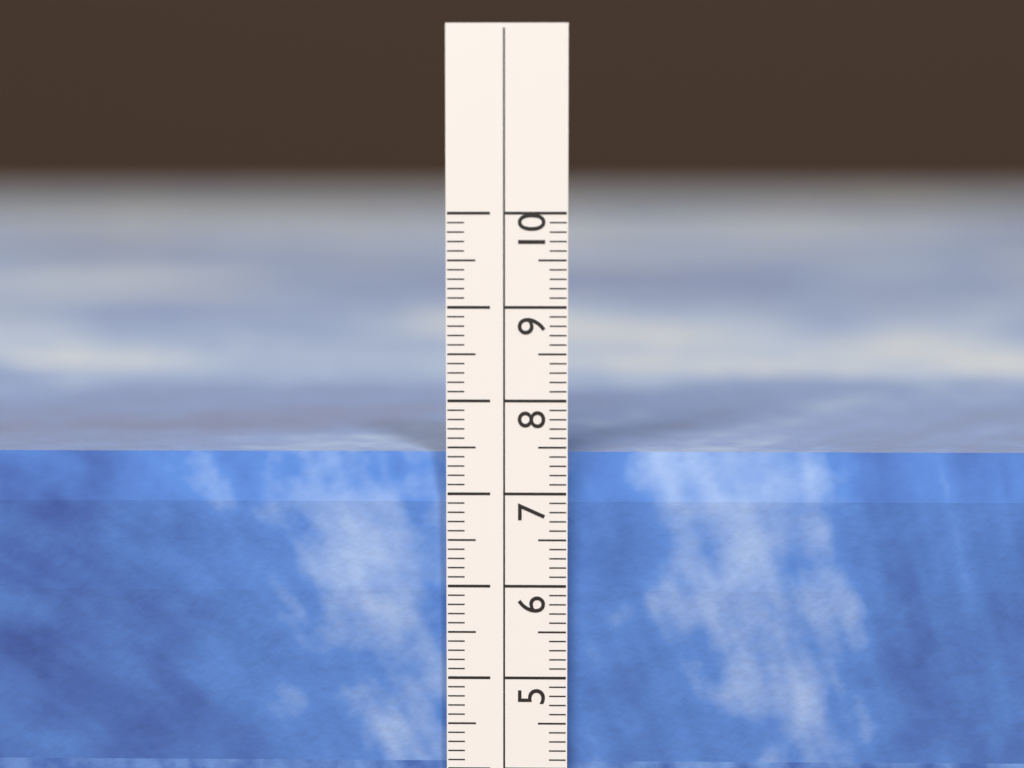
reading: 7.4 cm
